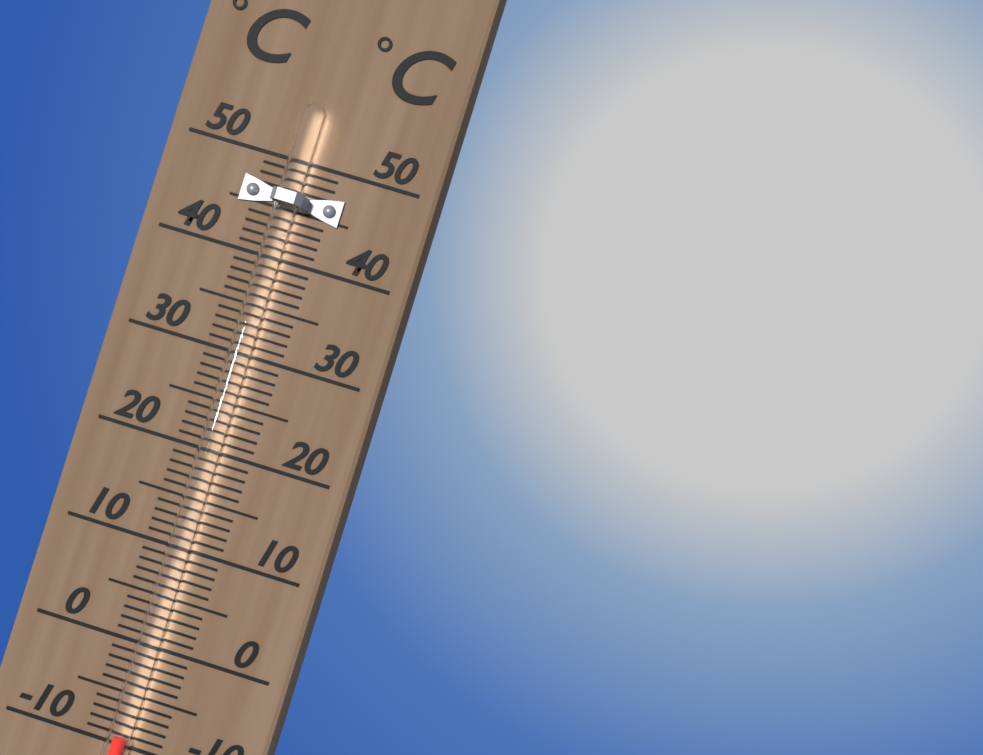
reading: -9 °C
